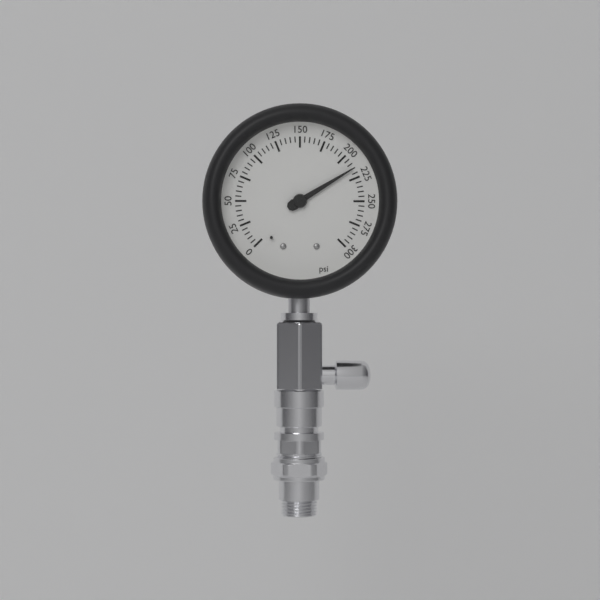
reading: 215 psi
